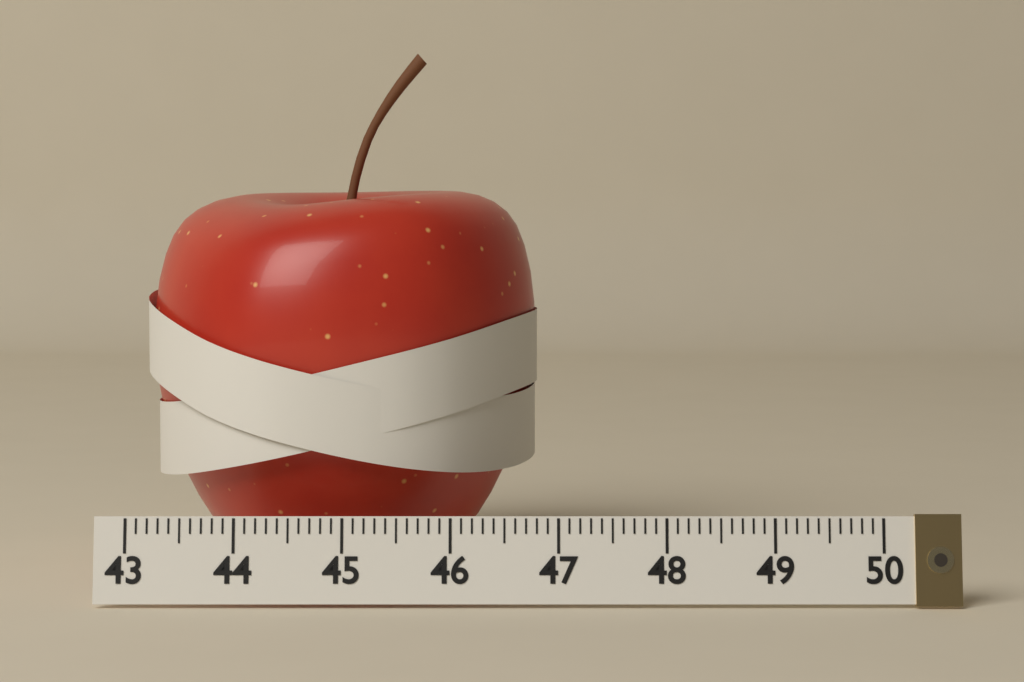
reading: 46.8 (no unit)
